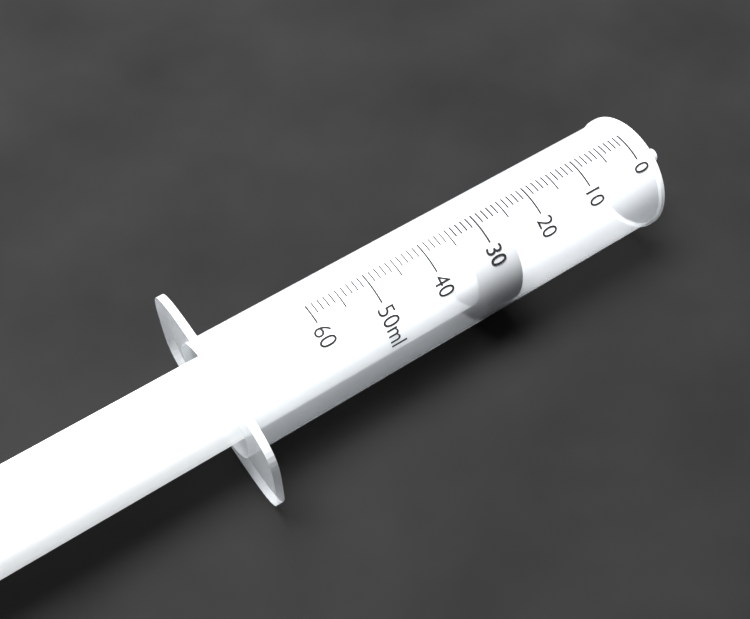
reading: 26 ml
